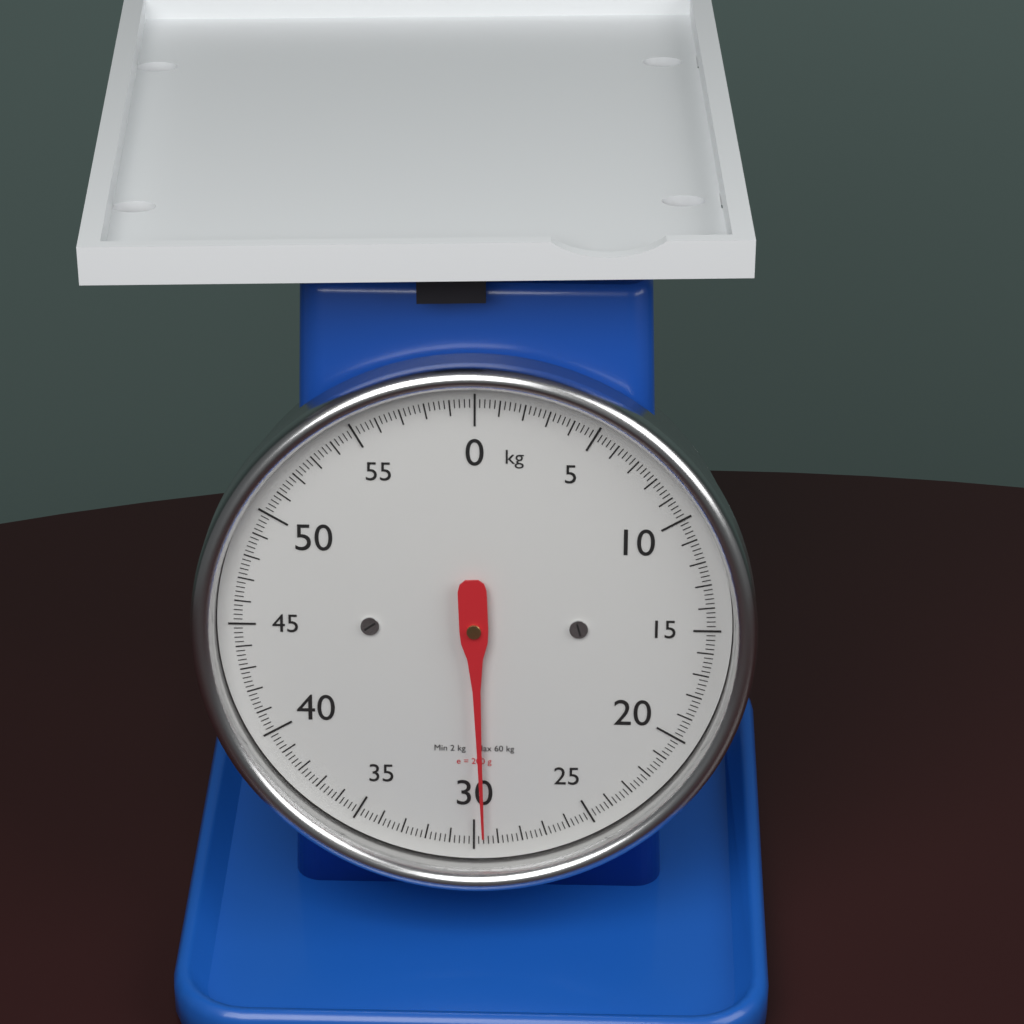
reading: 29.6 kg
